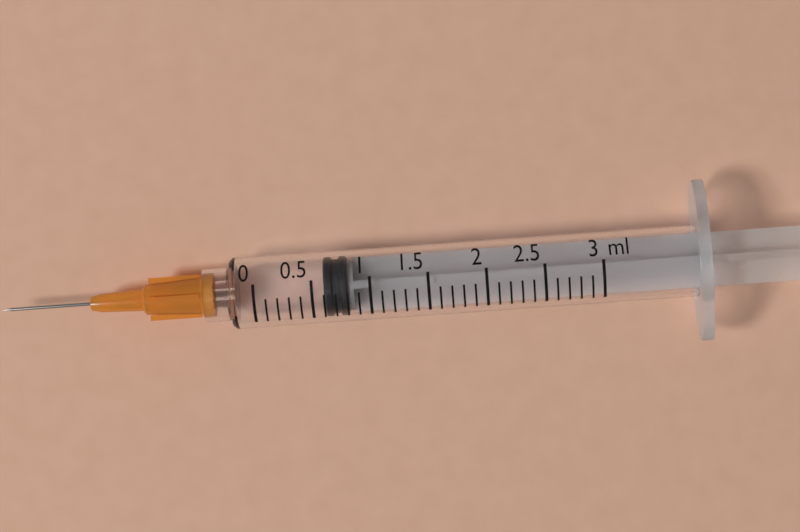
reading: 0.6 ml
